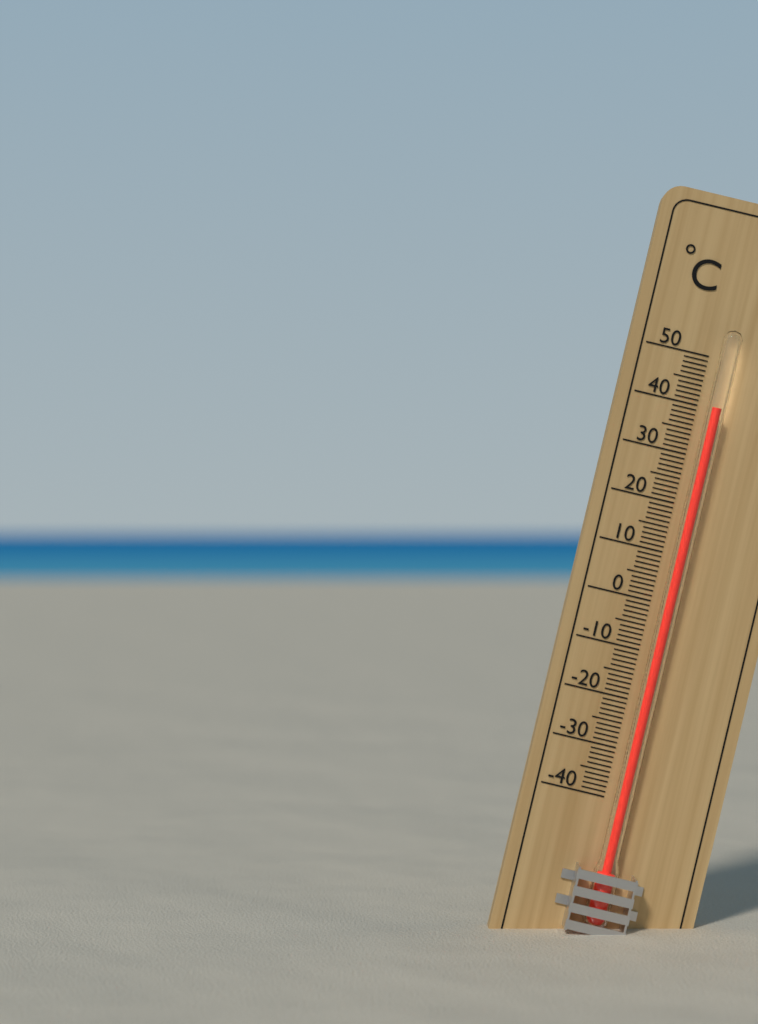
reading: 40 °C
